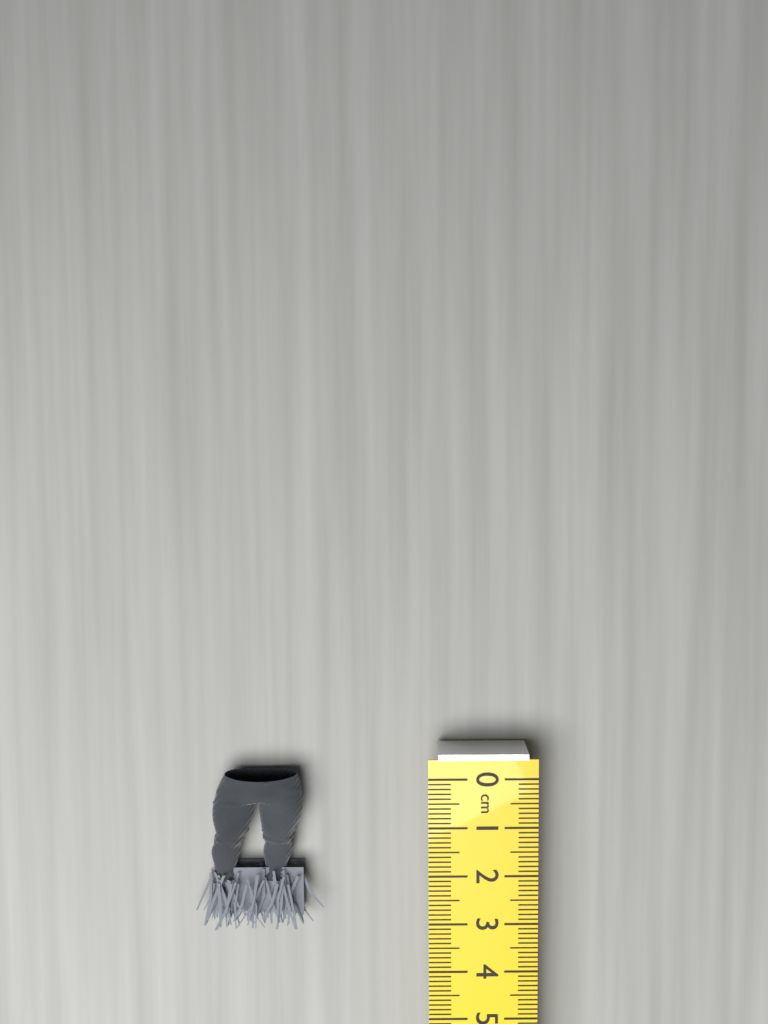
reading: 3.2 cm
